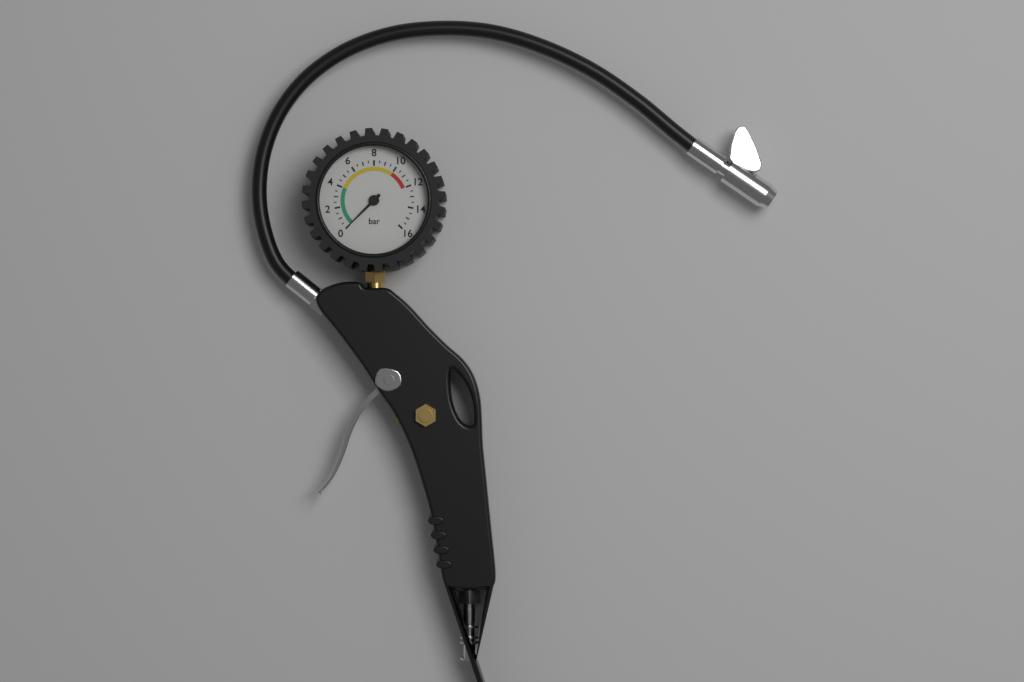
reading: 0.0 bar
